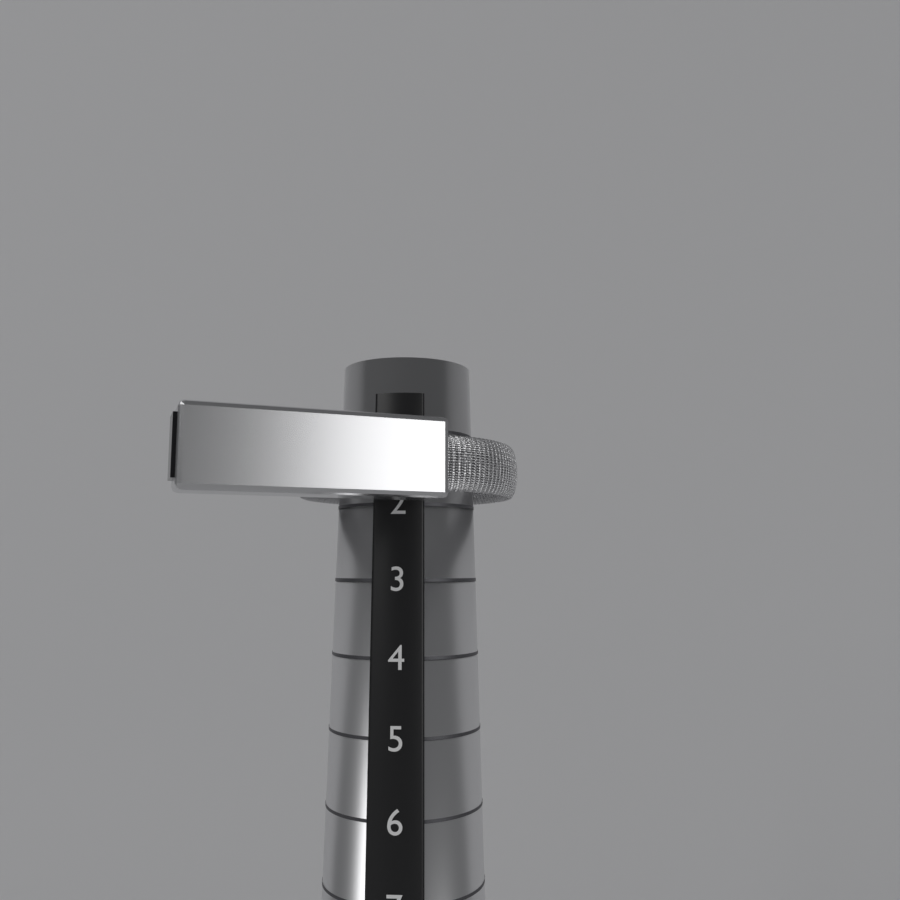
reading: 2 (no unit)
